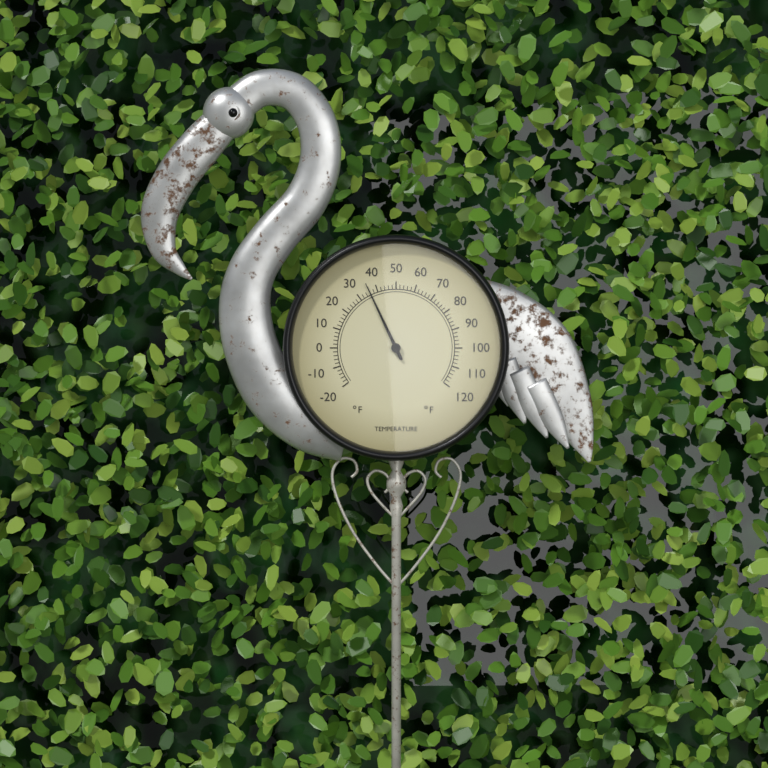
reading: 36 °F
